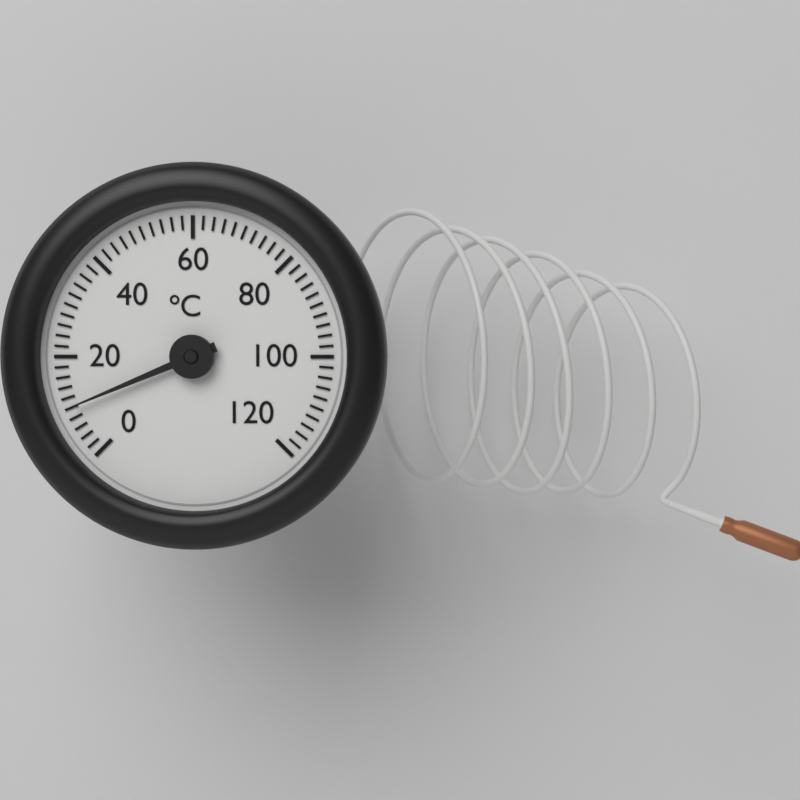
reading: 10 °C
